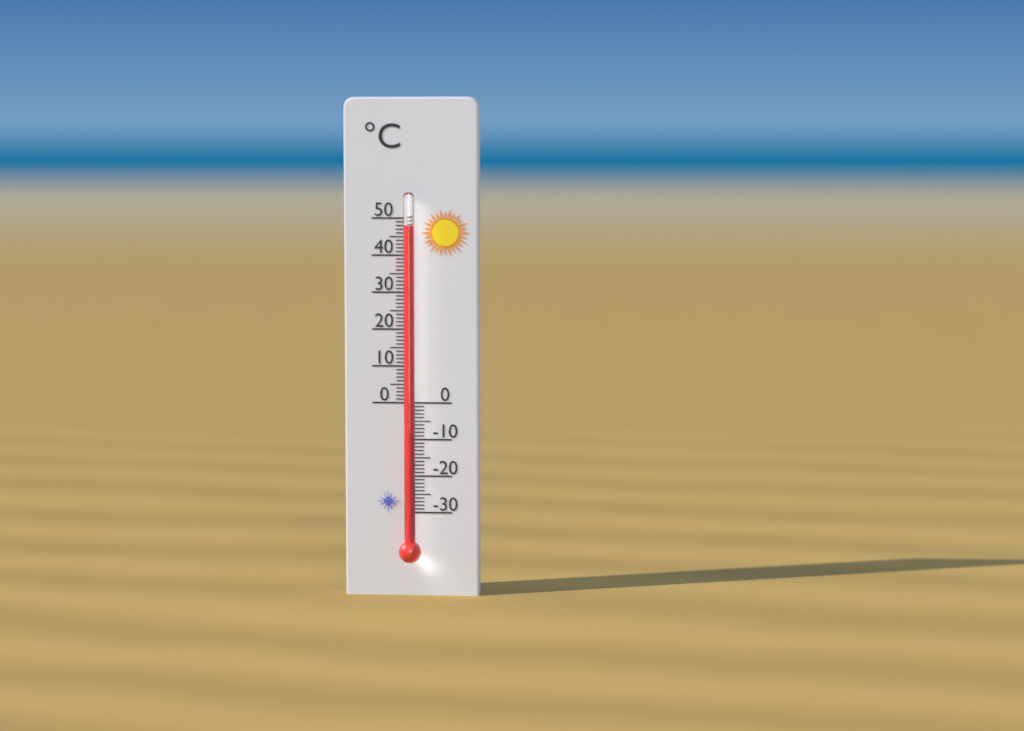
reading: 48 °C
